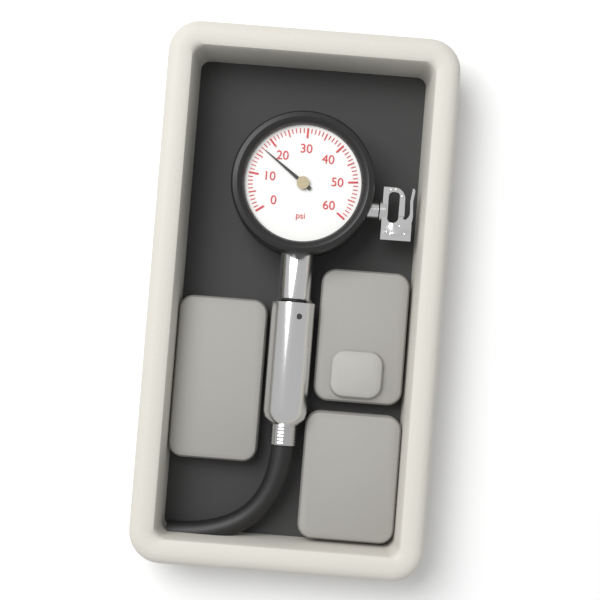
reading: 17 psi
